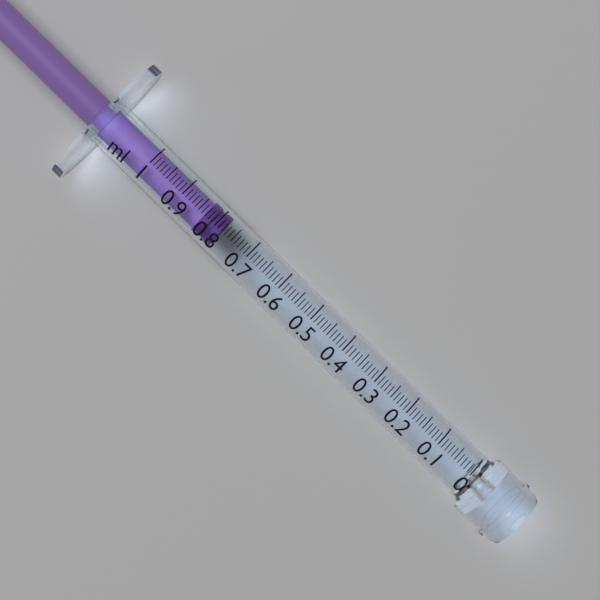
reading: 0.78 ml
